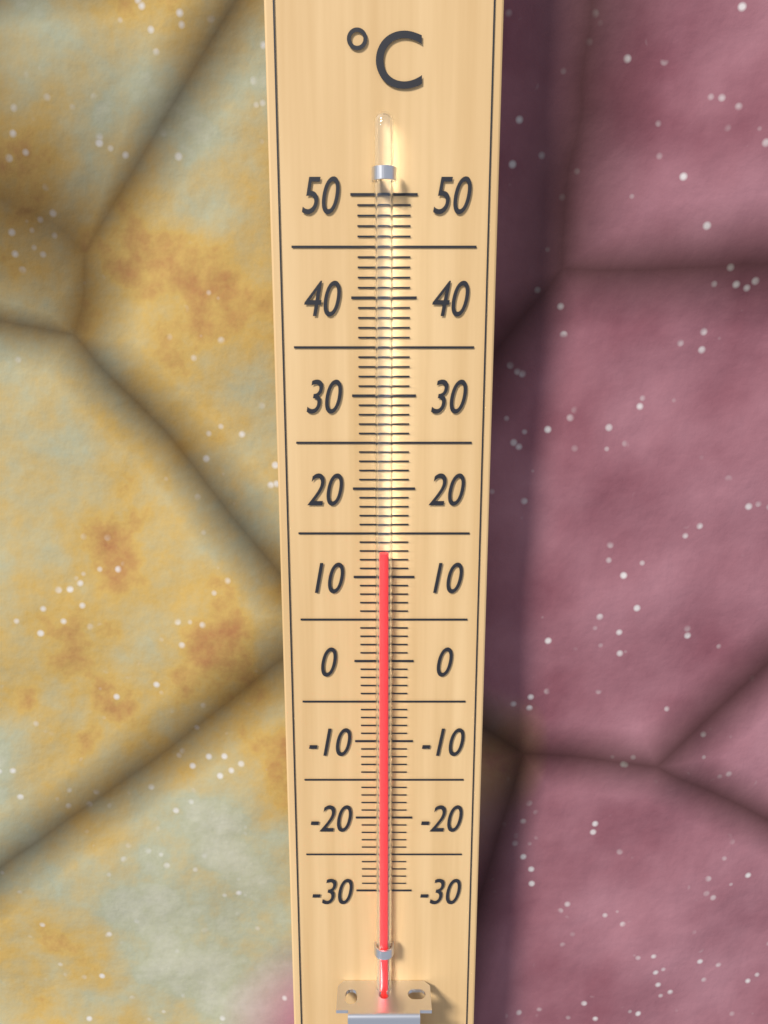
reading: 13 °C
